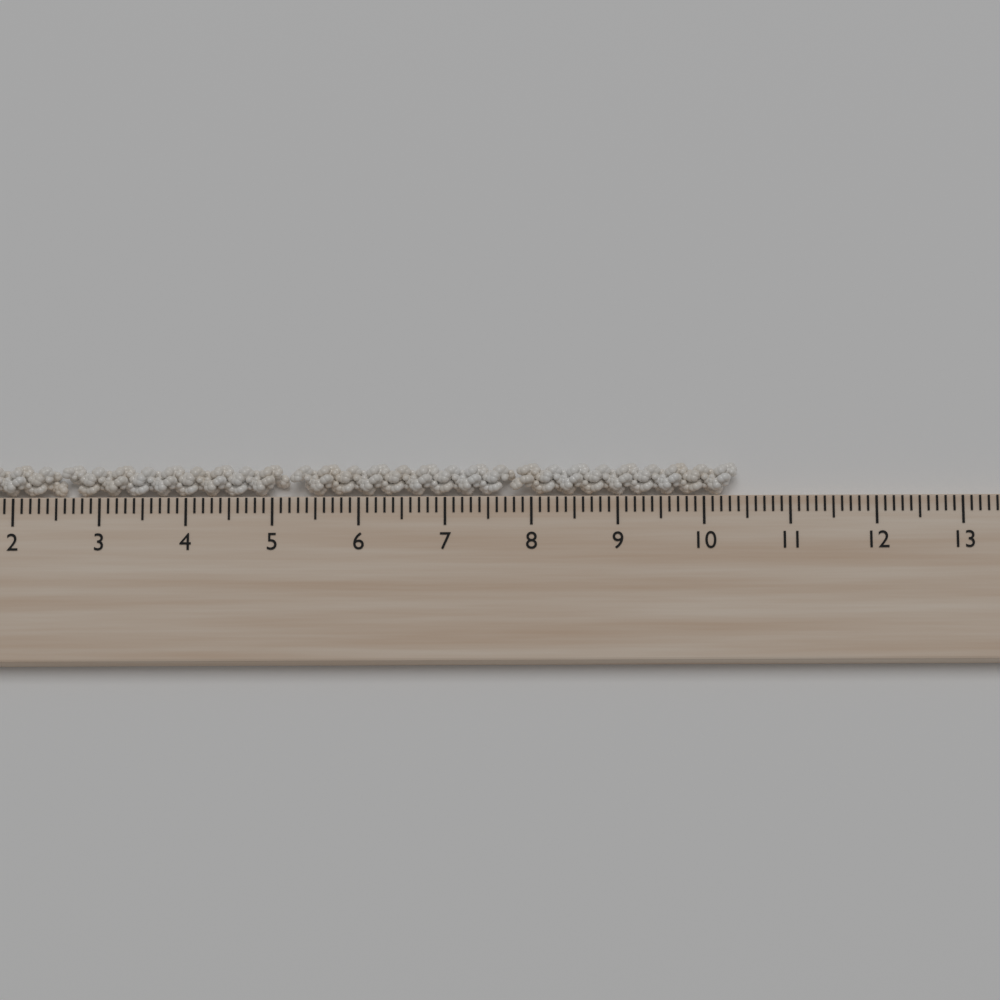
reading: 10.4 cm
